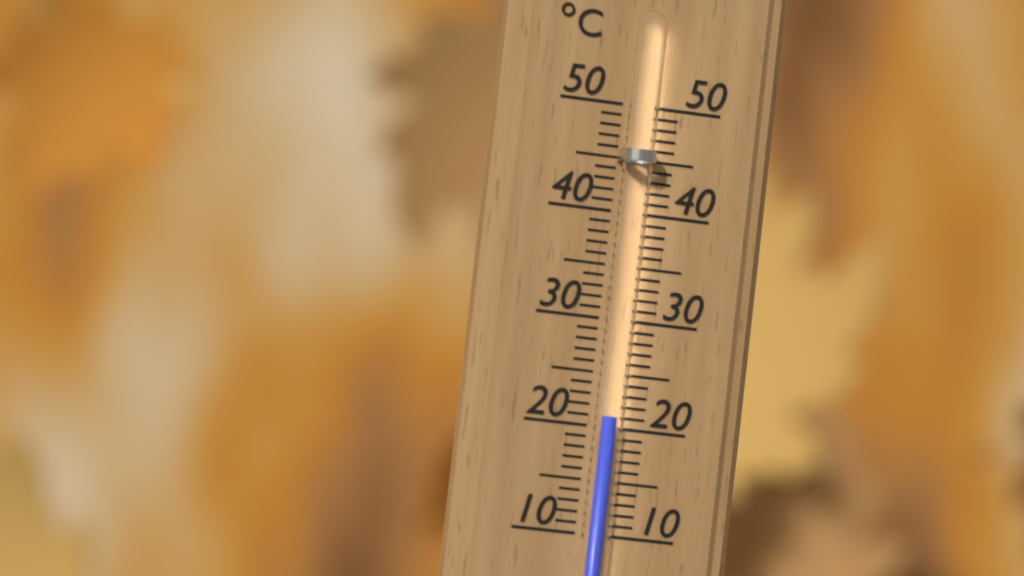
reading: 21 °C
